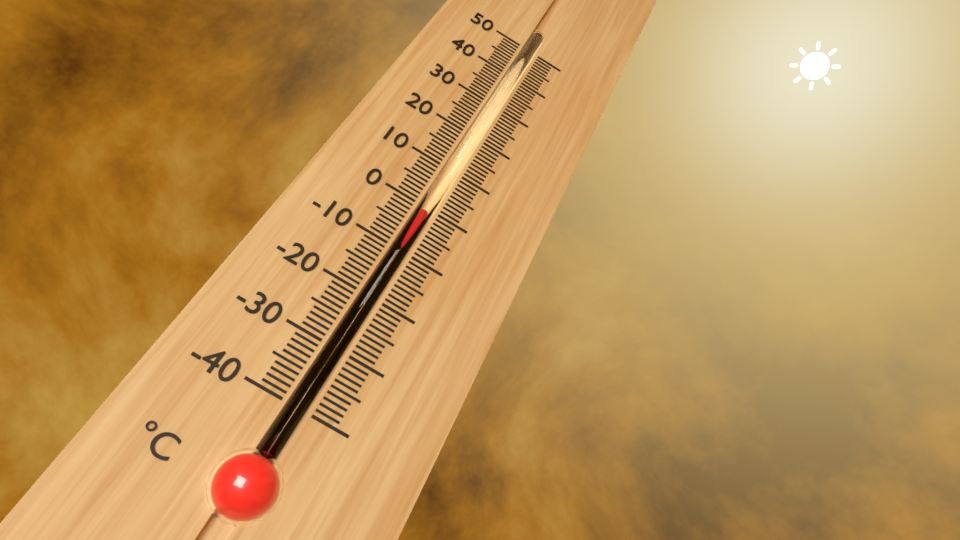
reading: -1 °C
